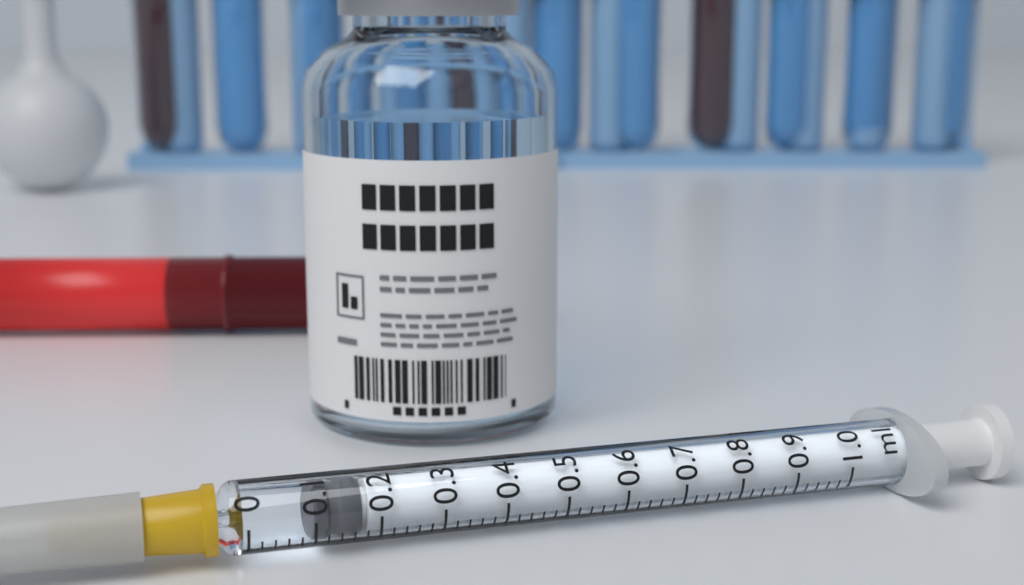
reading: 0.10 ml
